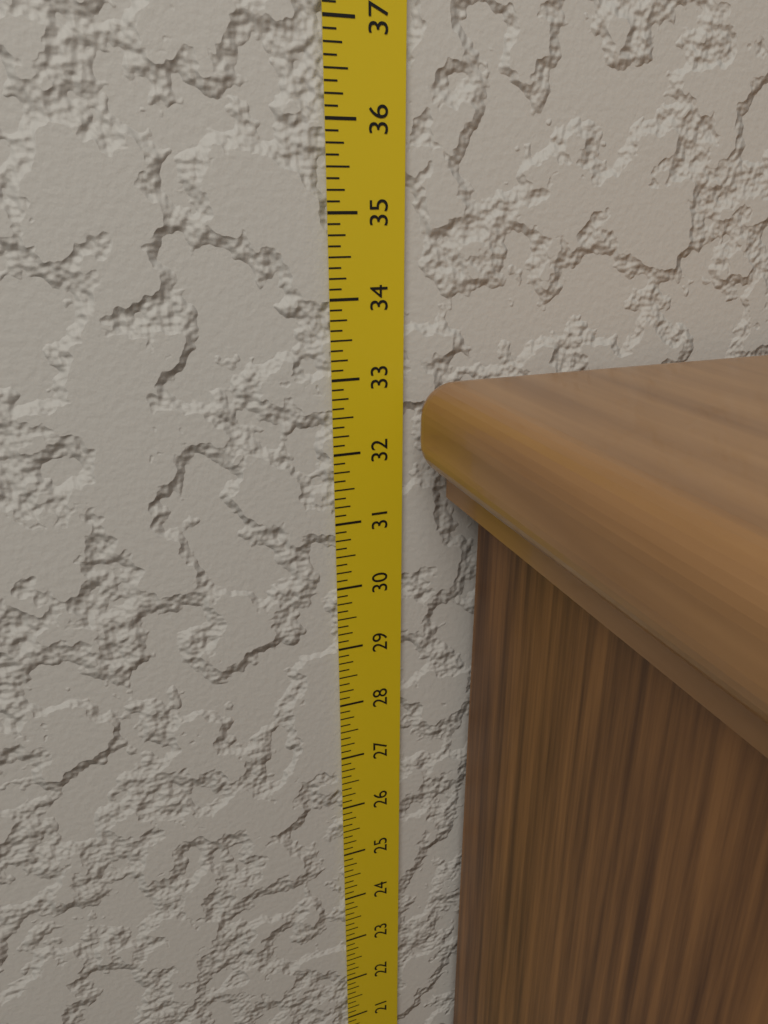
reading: 33.000 in
